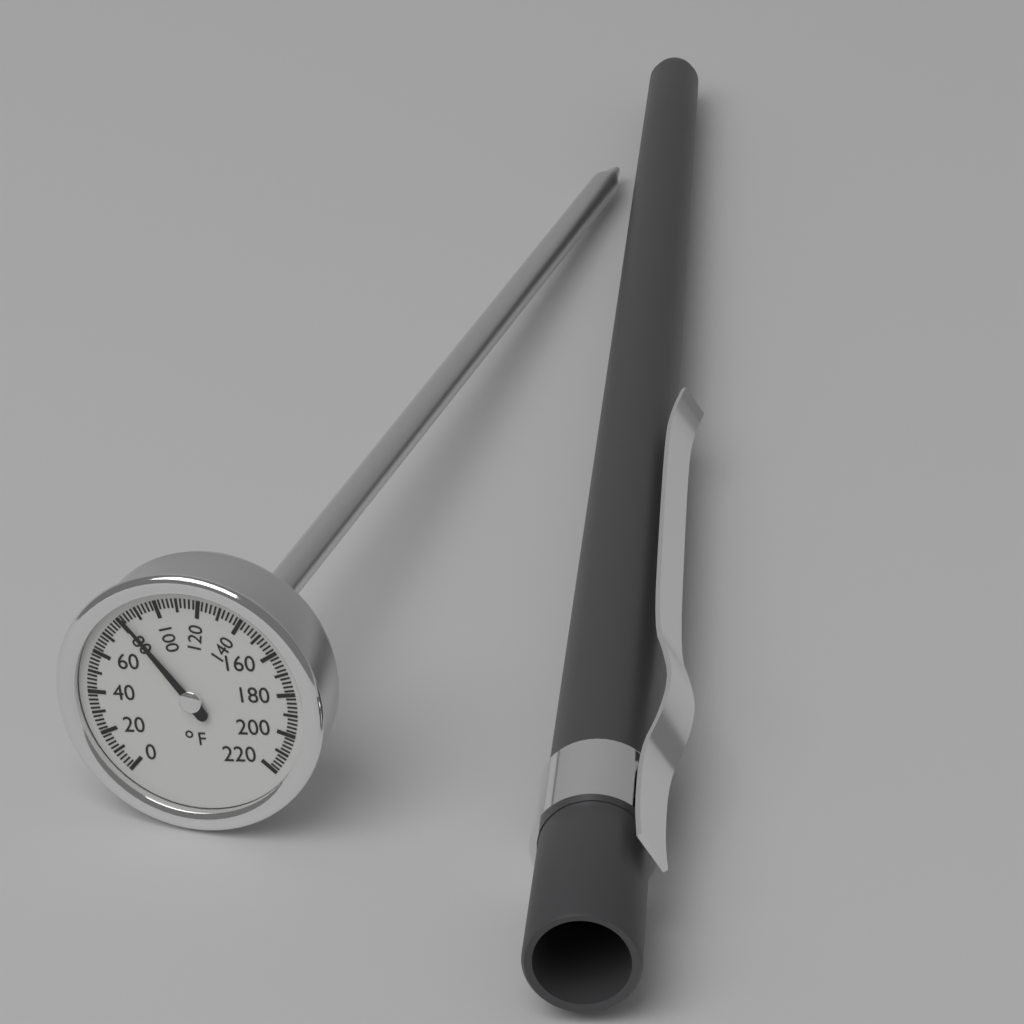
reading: 82 °F
